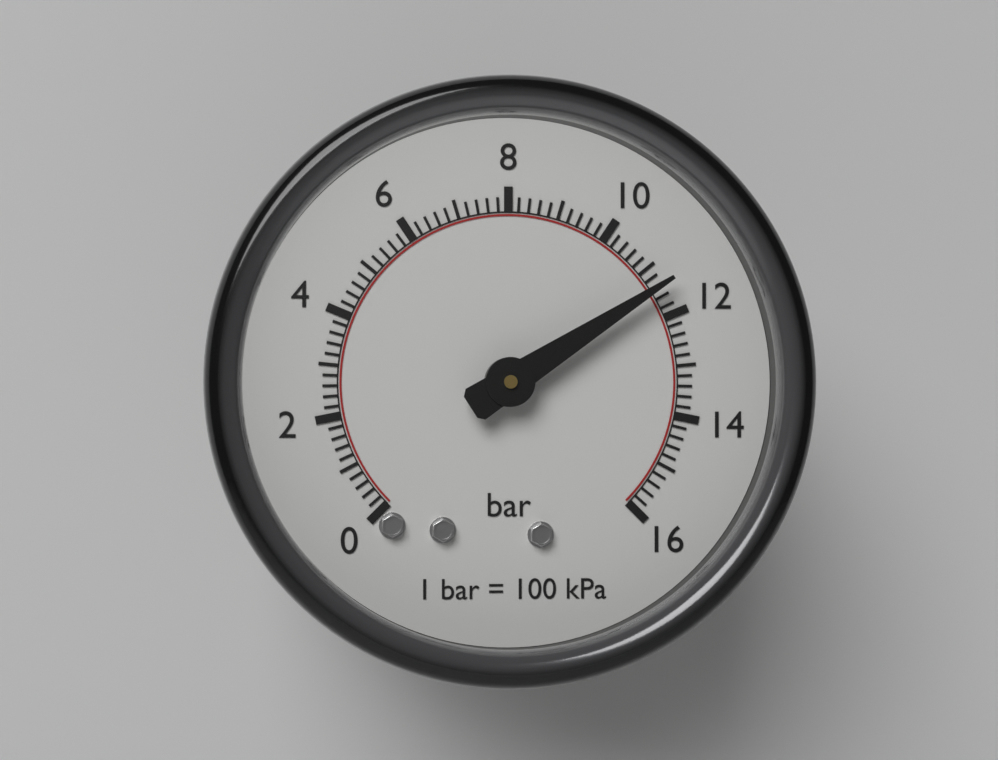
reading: 11.4 bar
